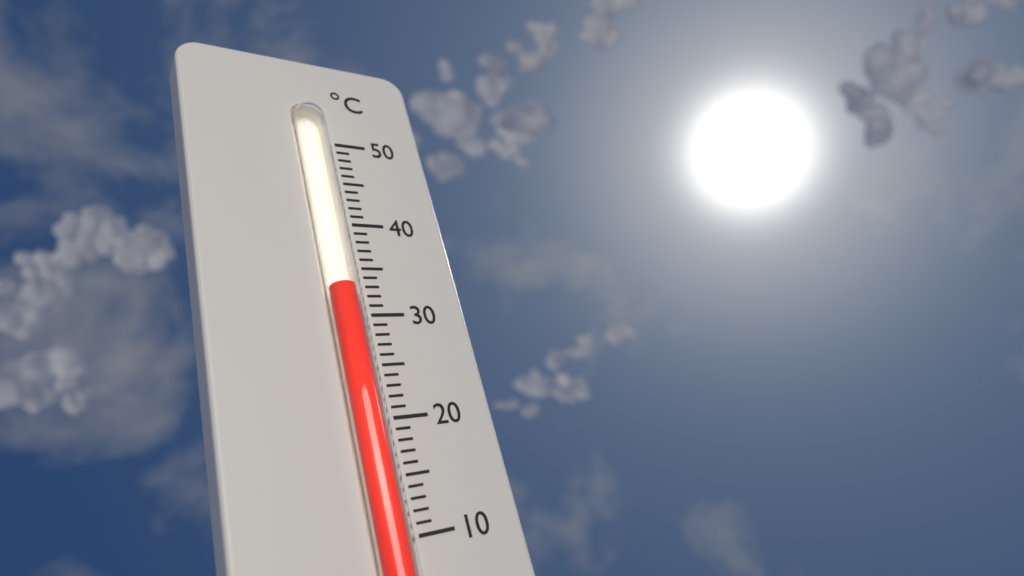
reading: 33 °C
